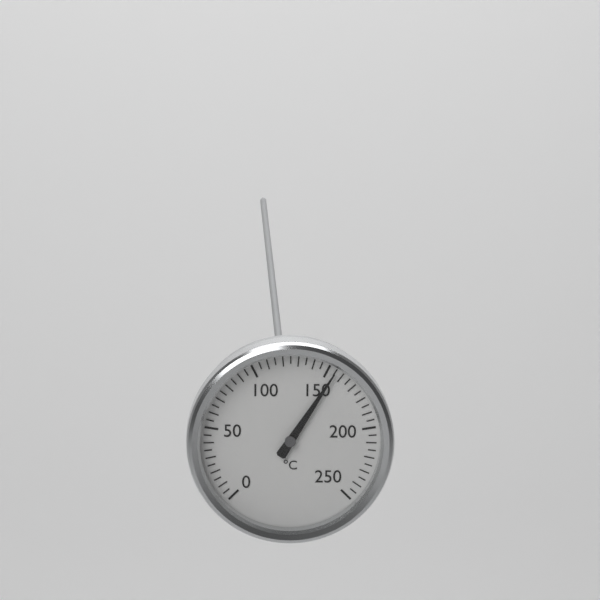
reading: 155 °C
